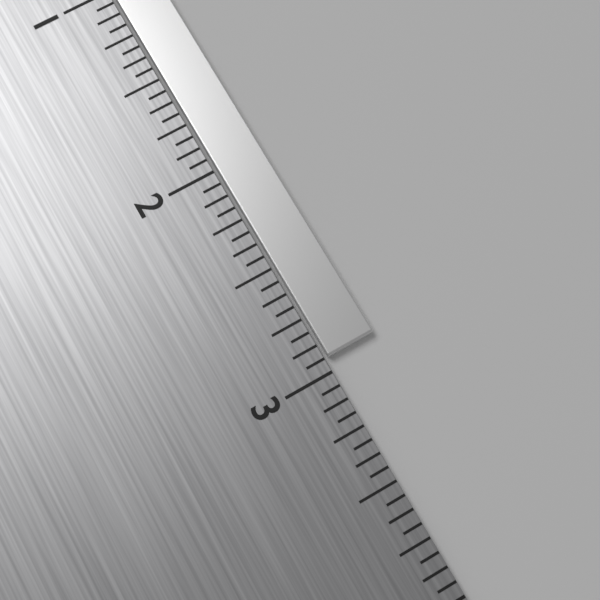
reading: 2.9375 in
